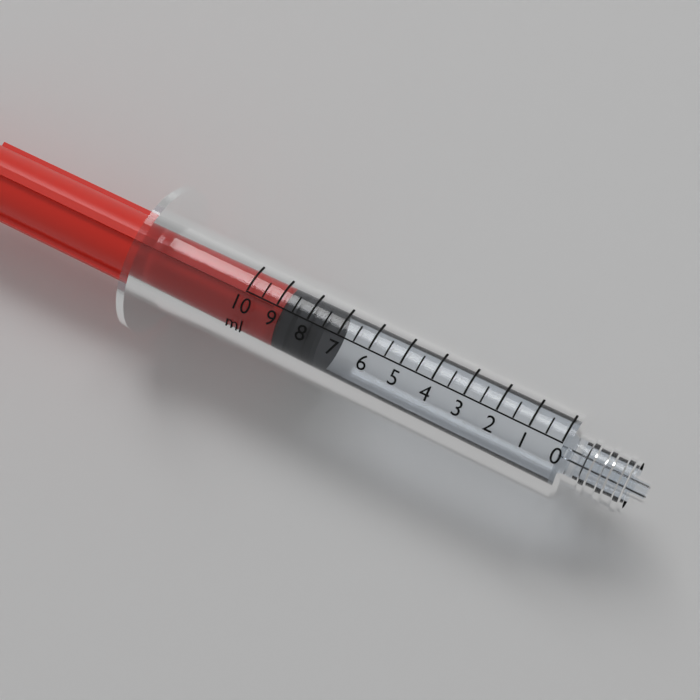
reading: 7.5 ml
